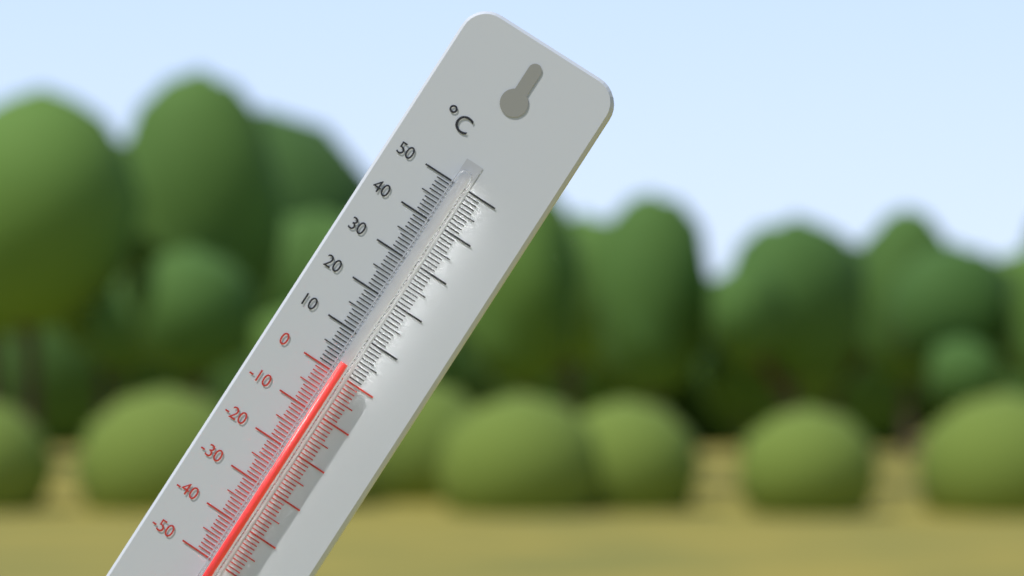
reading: 3 °C
